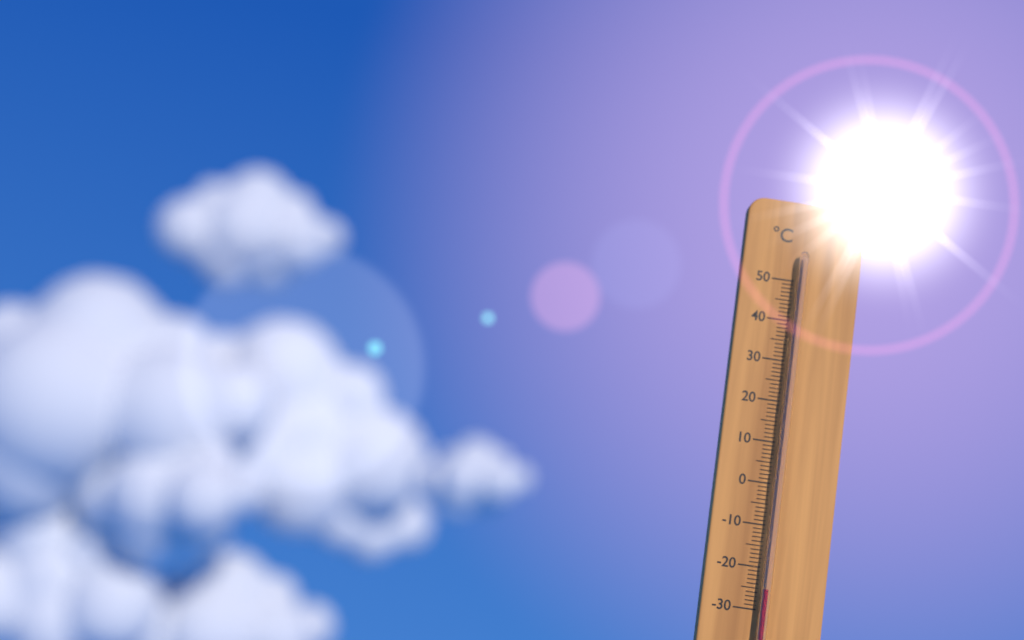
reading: -25 °C
